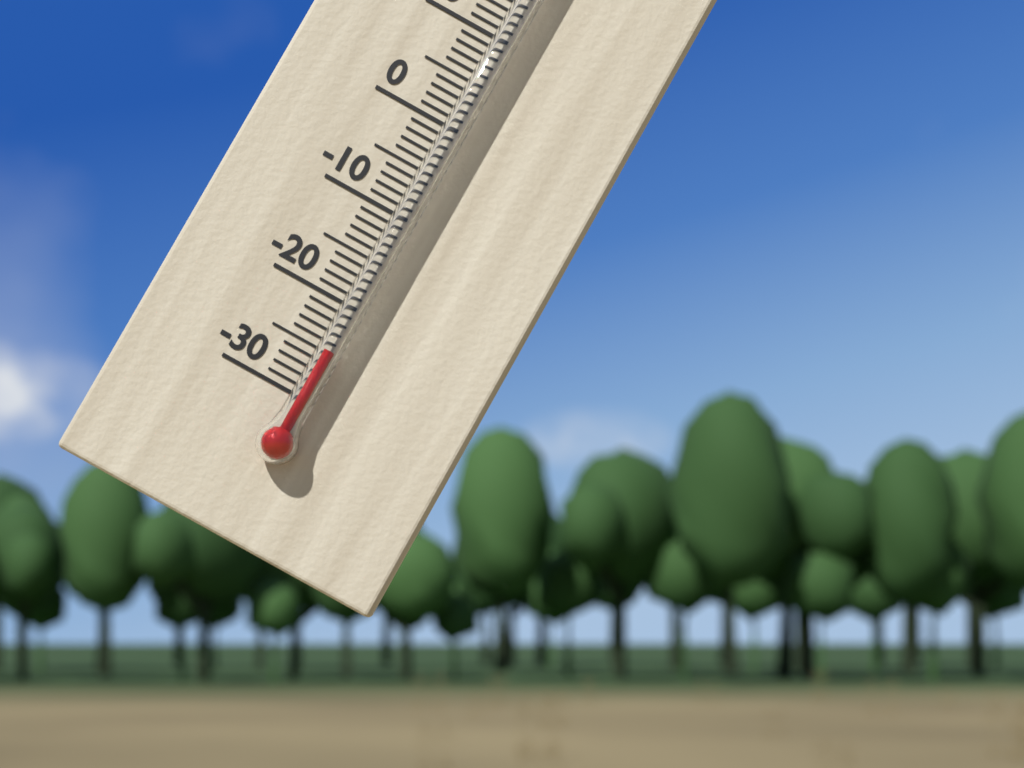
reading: -25 °C
